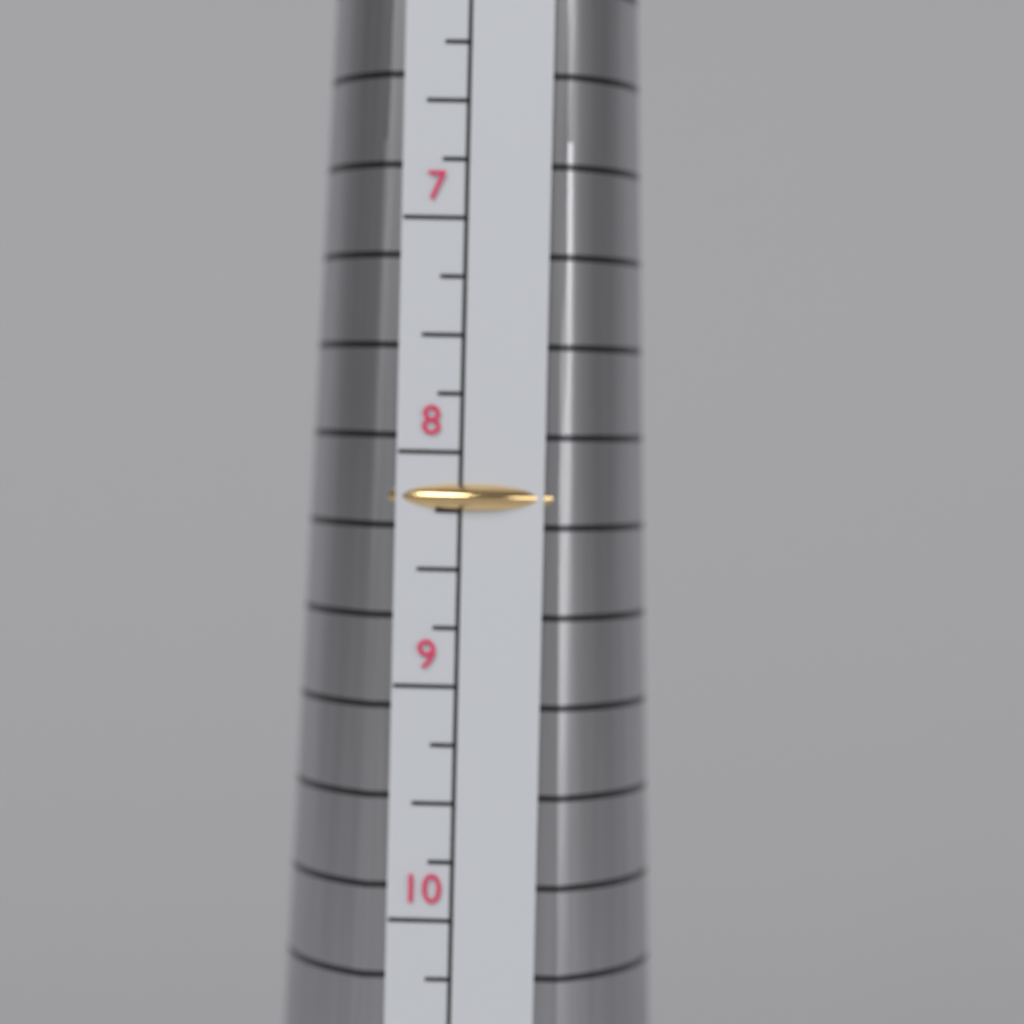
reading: 8.25 (no unit)
